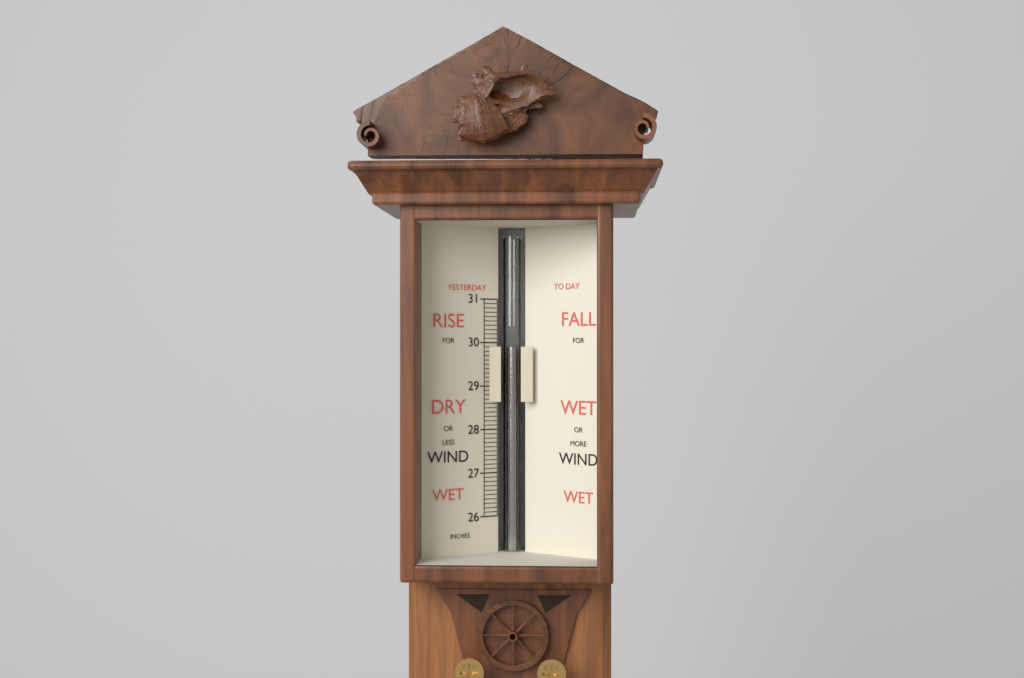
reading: 29.9 in
